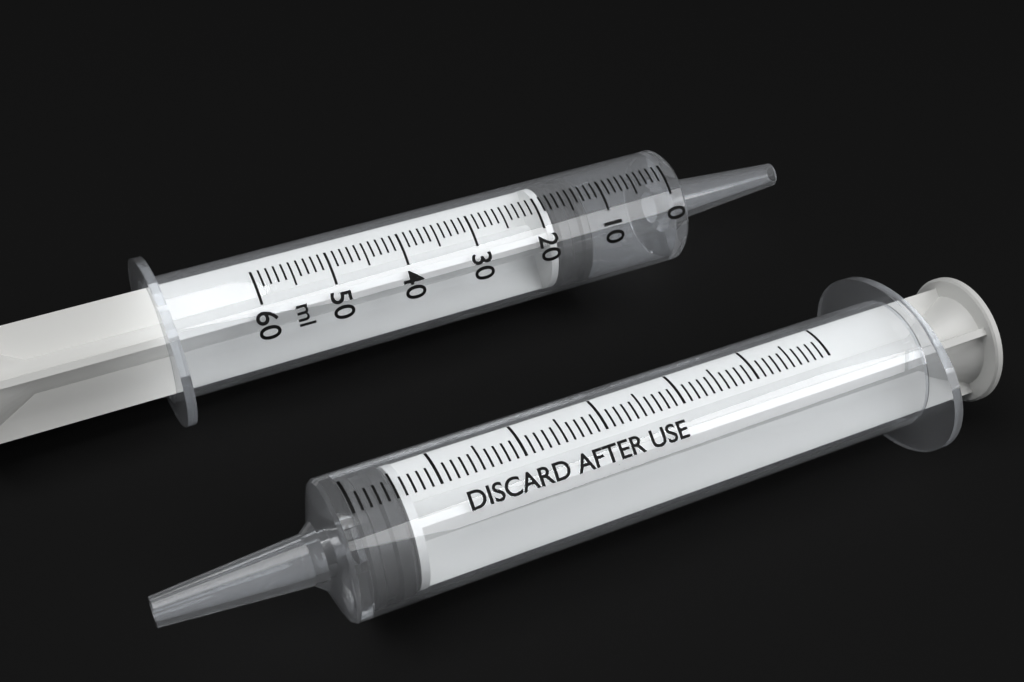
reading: 13 ml
